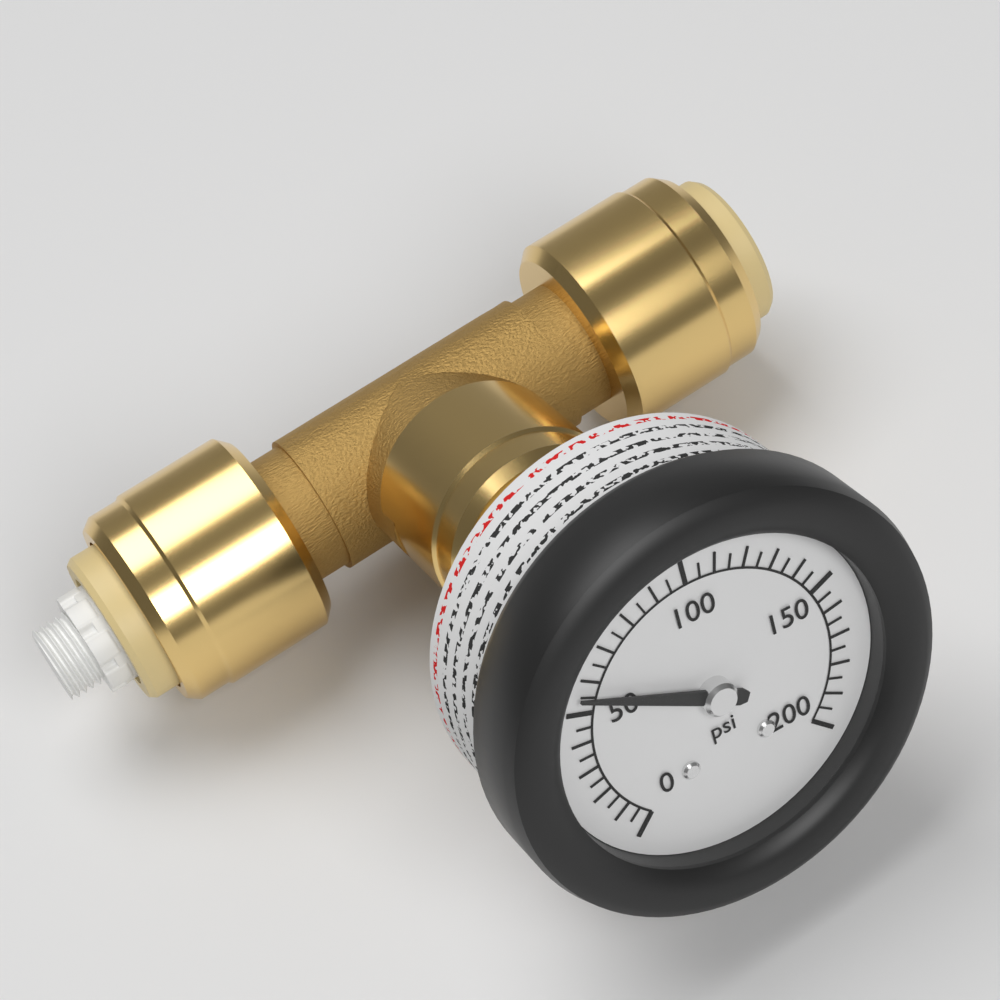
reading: 55 psi
